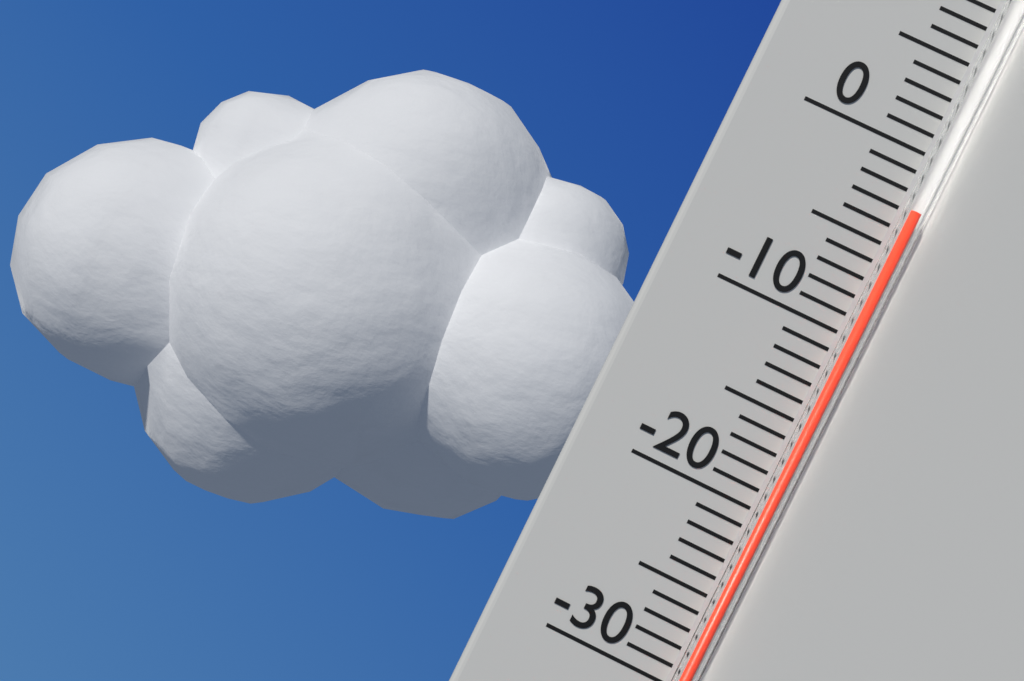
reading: -3 °C
